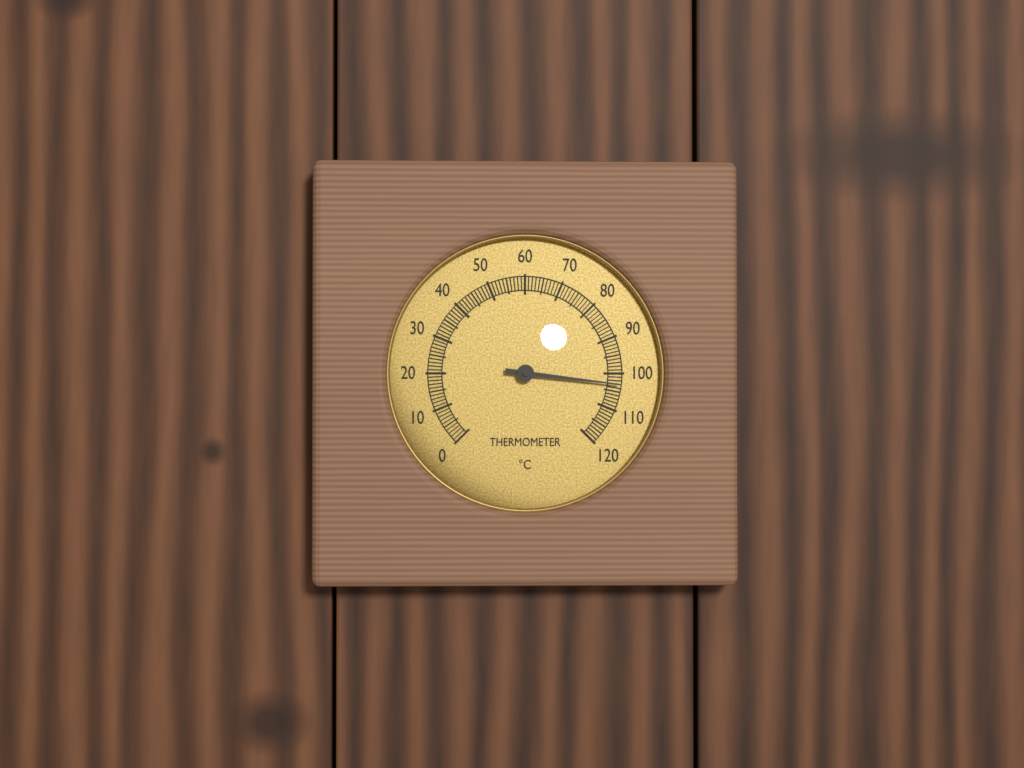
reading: 103 °C
